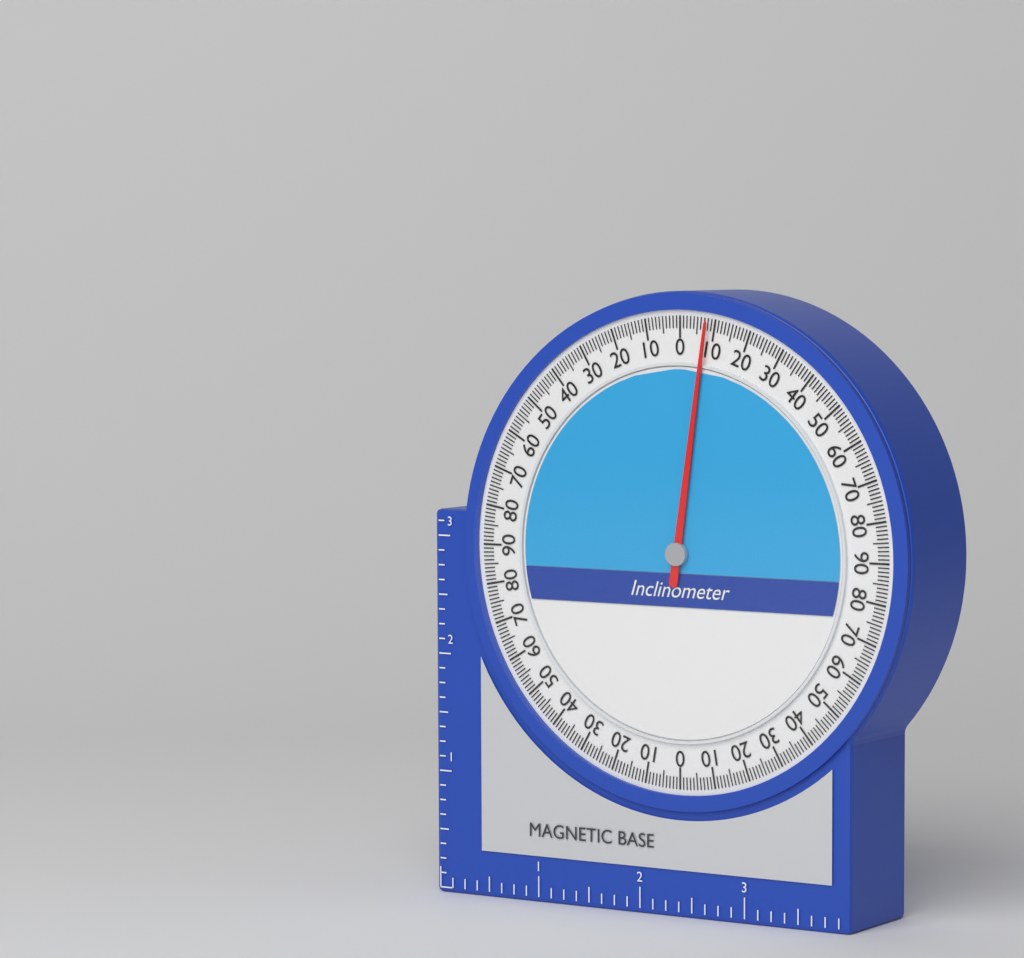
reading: 8 (no unit)
